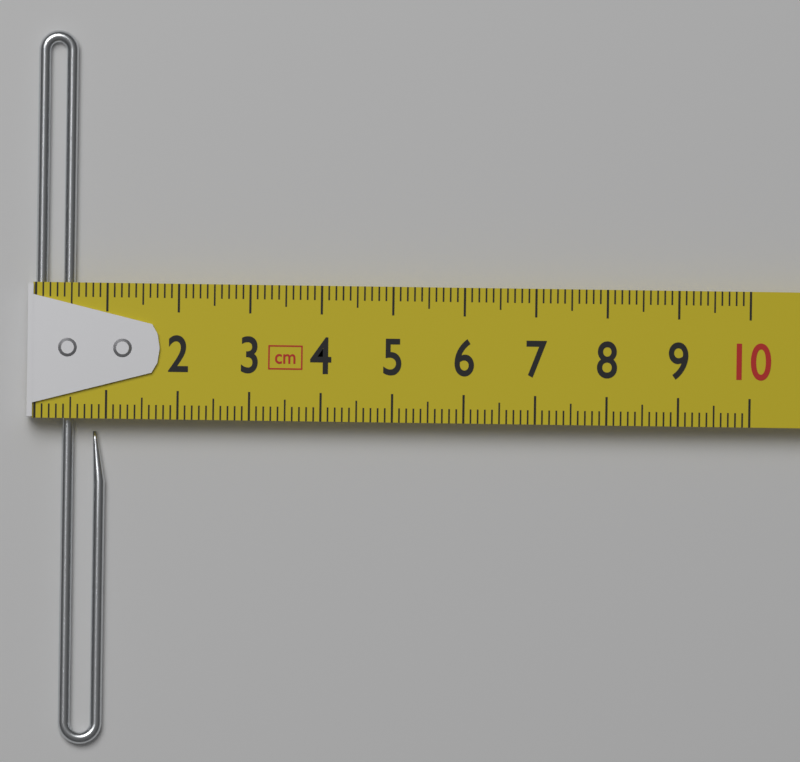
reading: 1.0 cm
